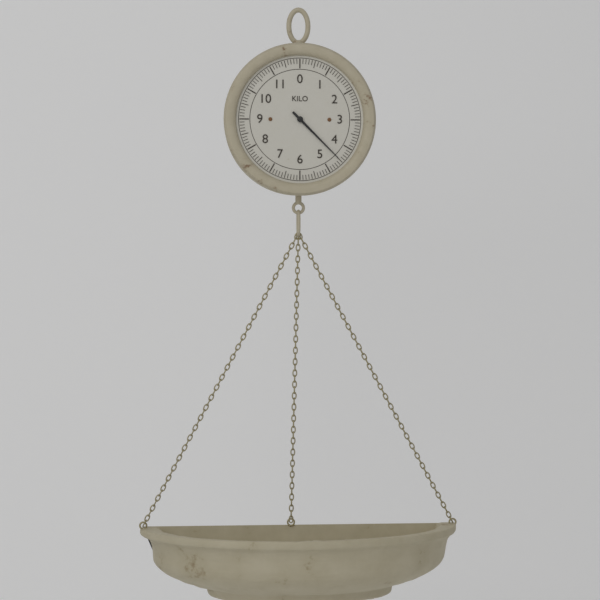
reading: 4.5 kg
